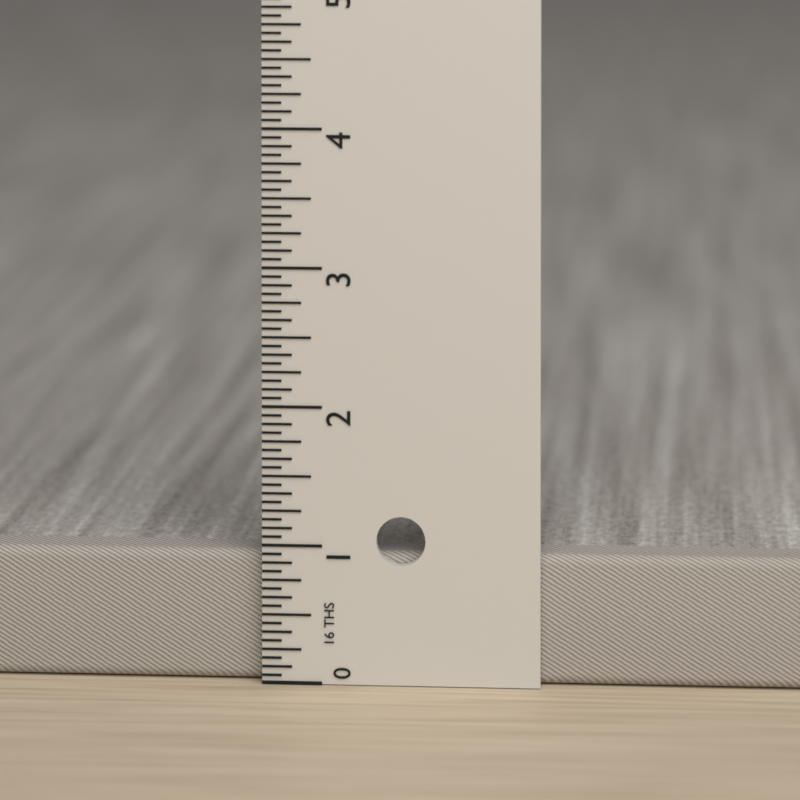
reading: 0.9375 in
